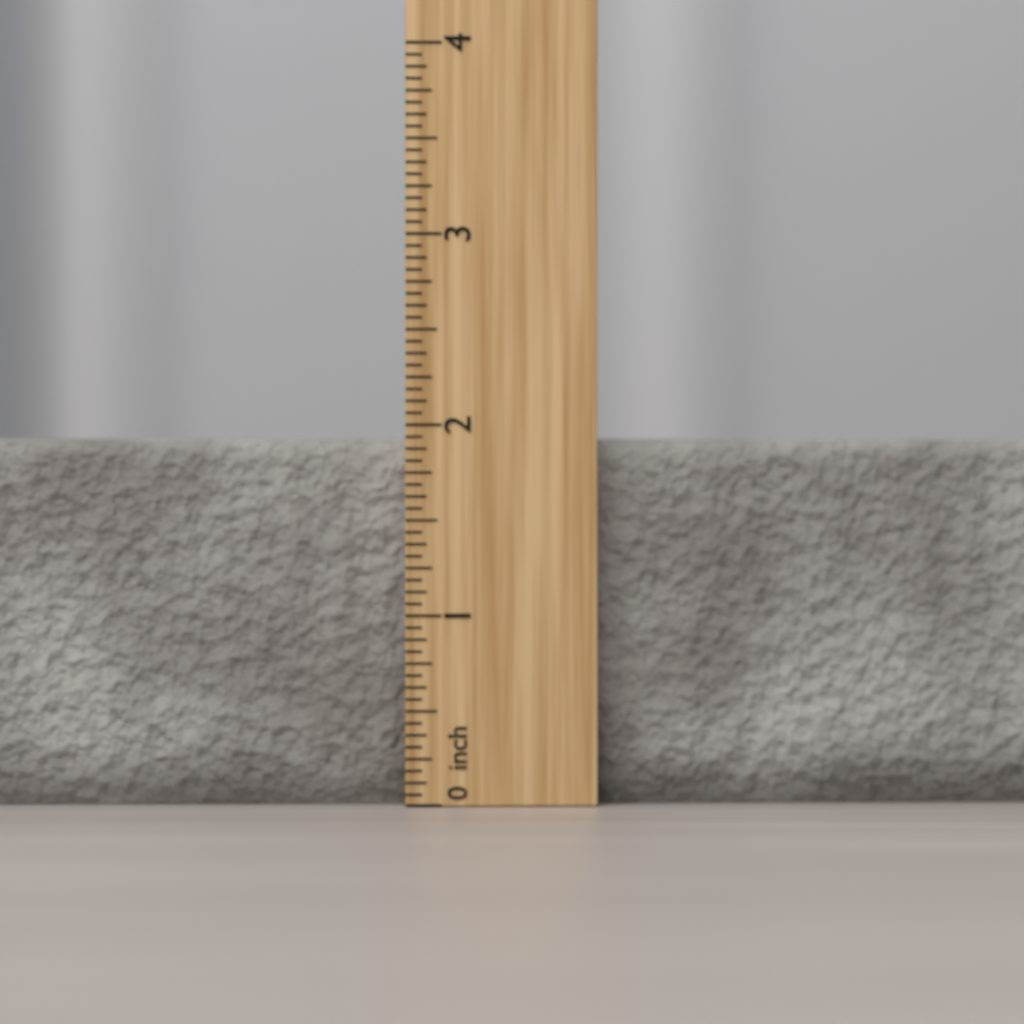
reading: 1.9375 inch
